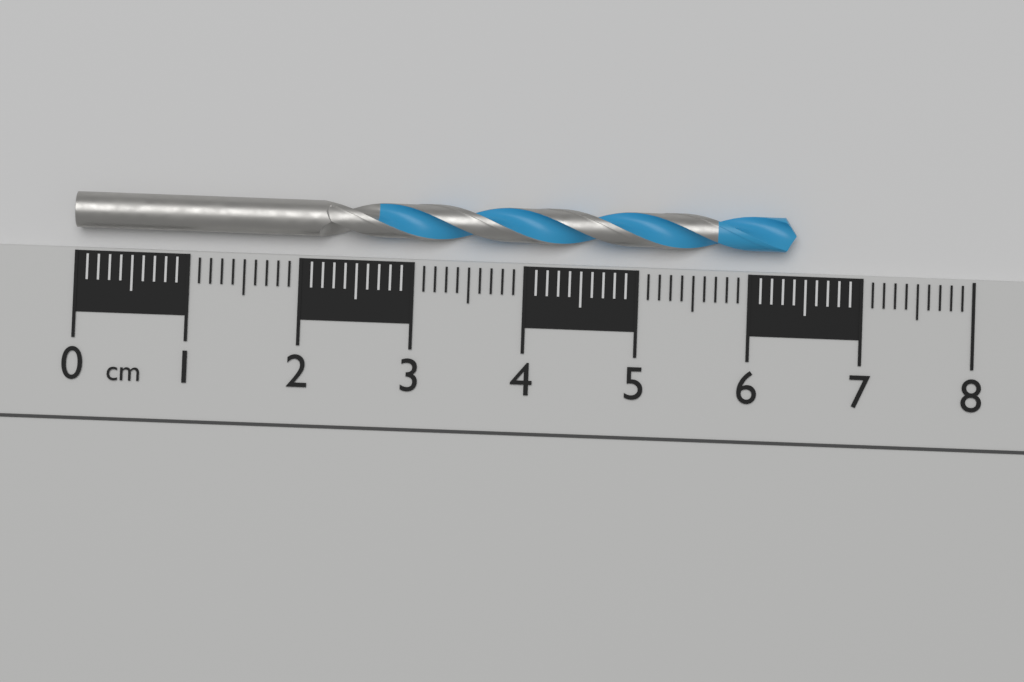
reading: 6.4 cm
